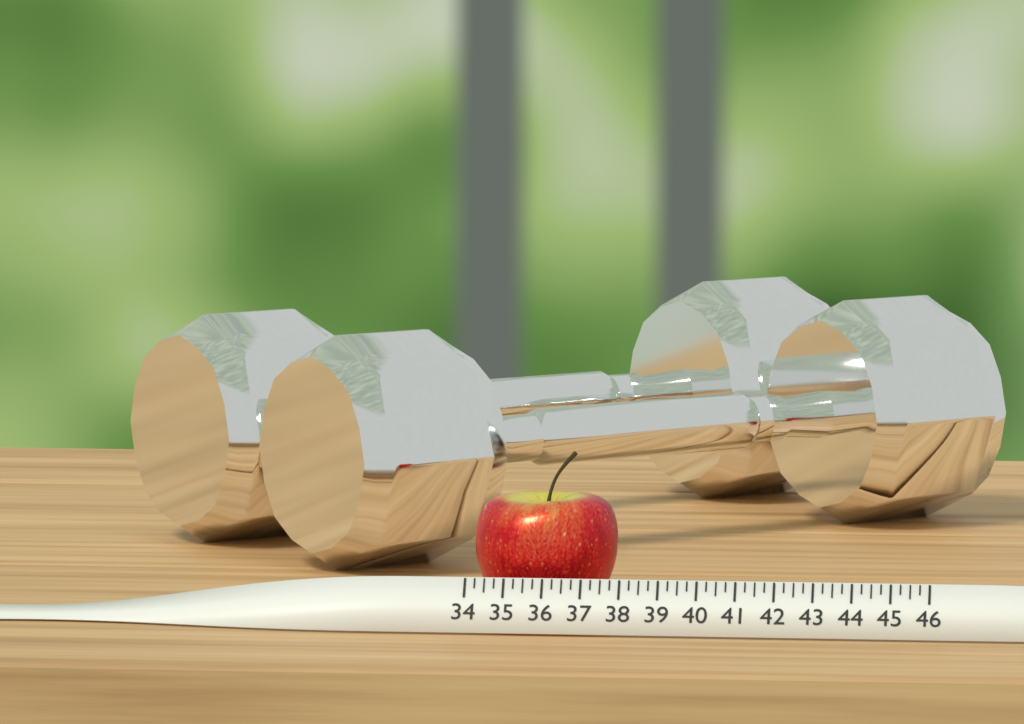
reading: 37.75 (no unit)
